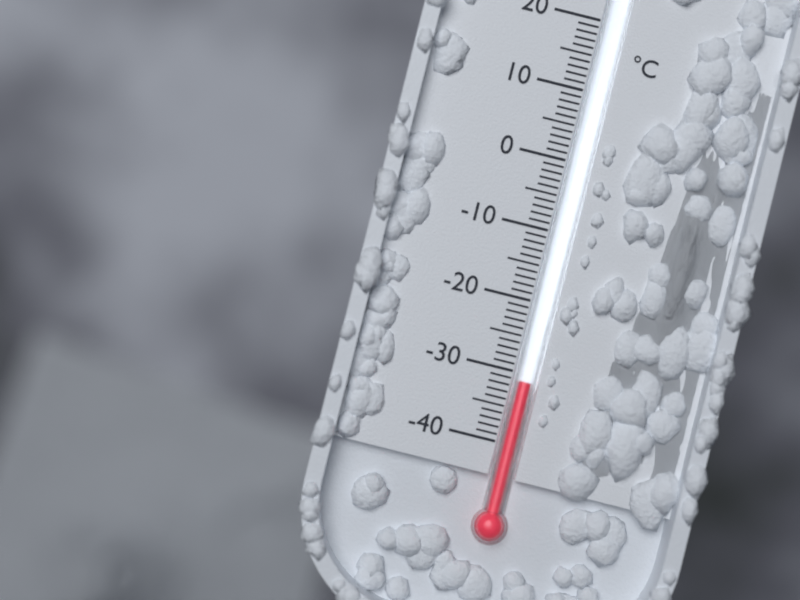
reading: -31 °C
